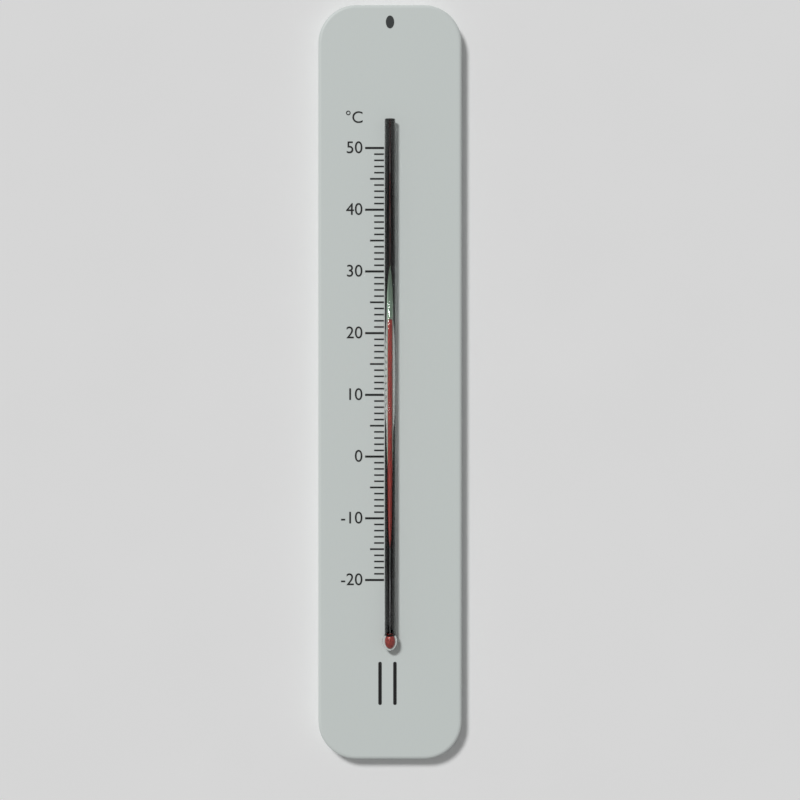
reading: 22 °C
